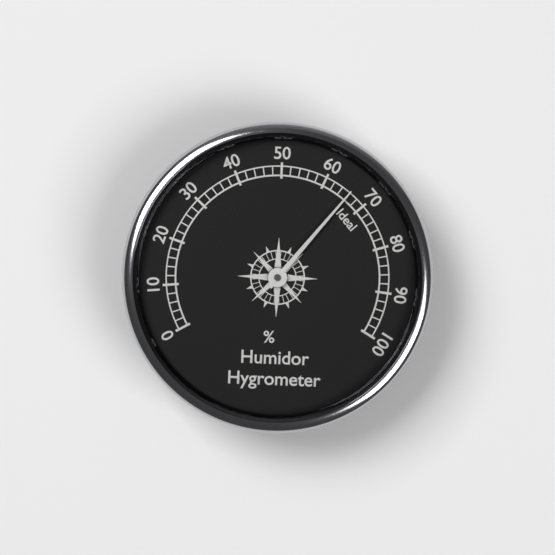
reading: 66 %
